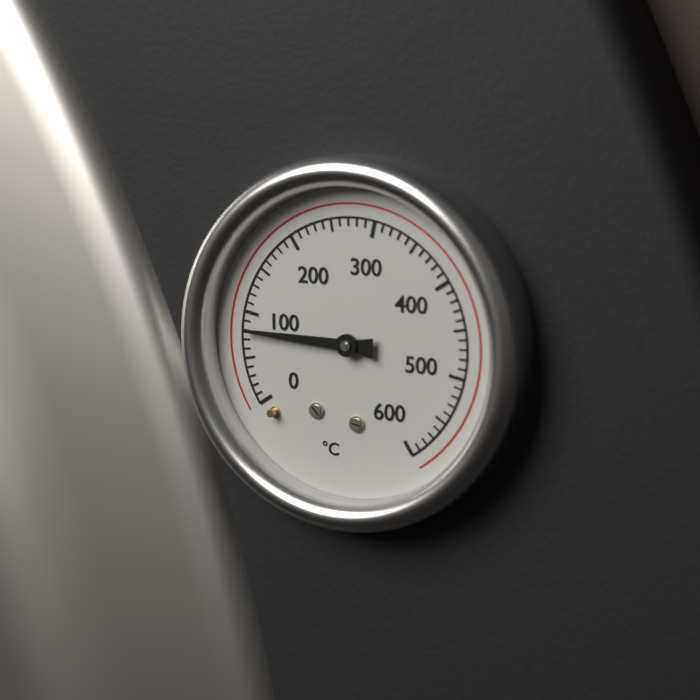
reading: 80 °C
